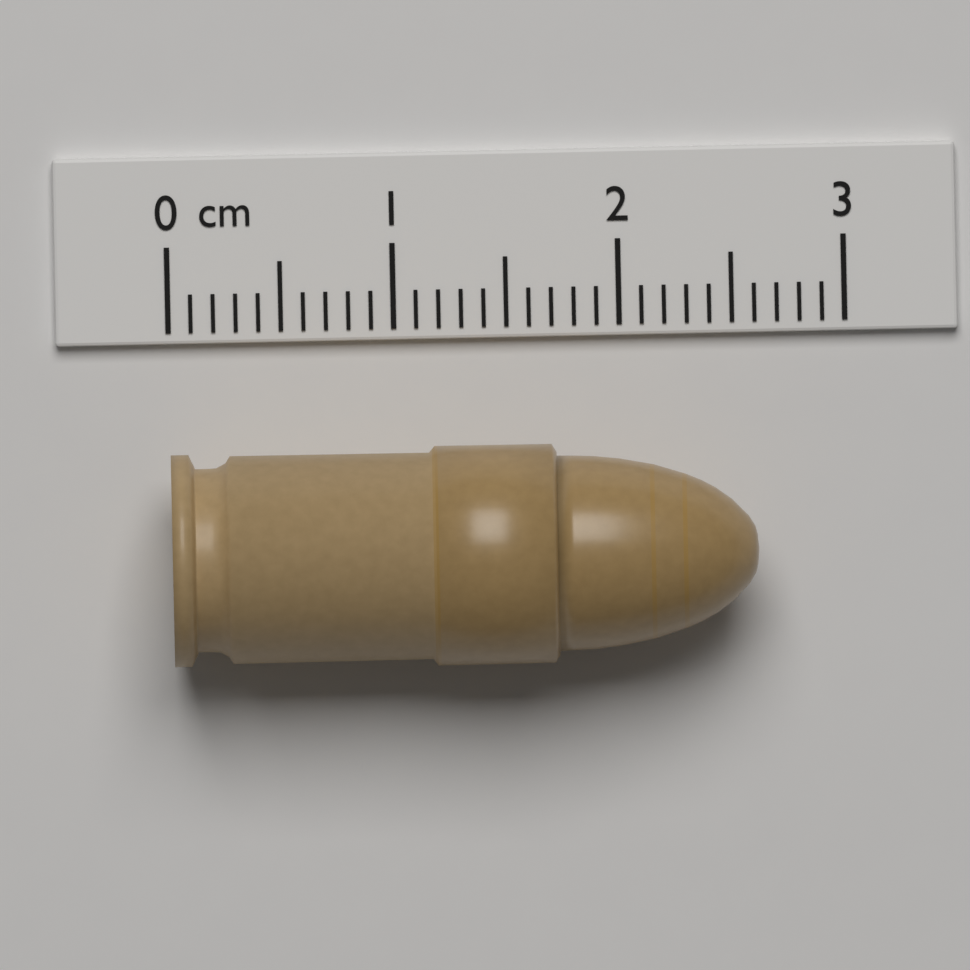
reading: 2.6 cm
